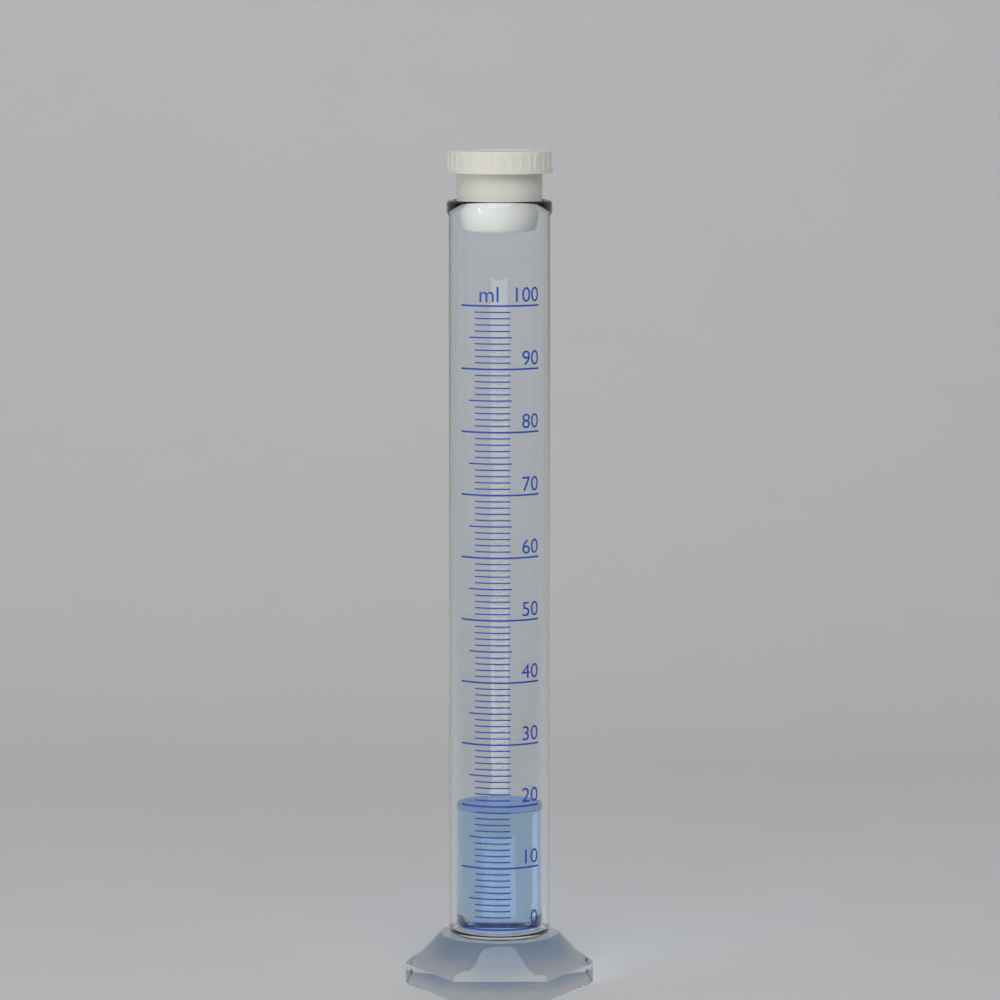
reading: 19 ml
